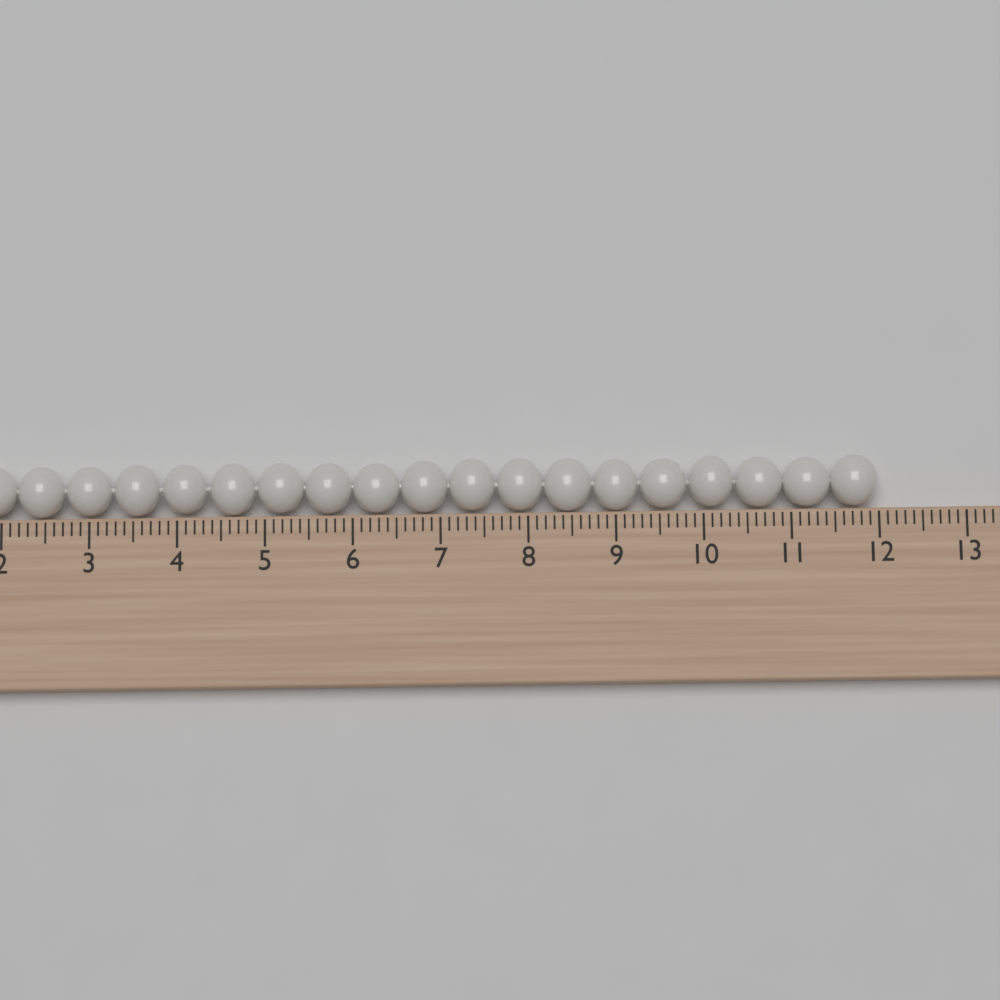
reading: 12.0 cm
